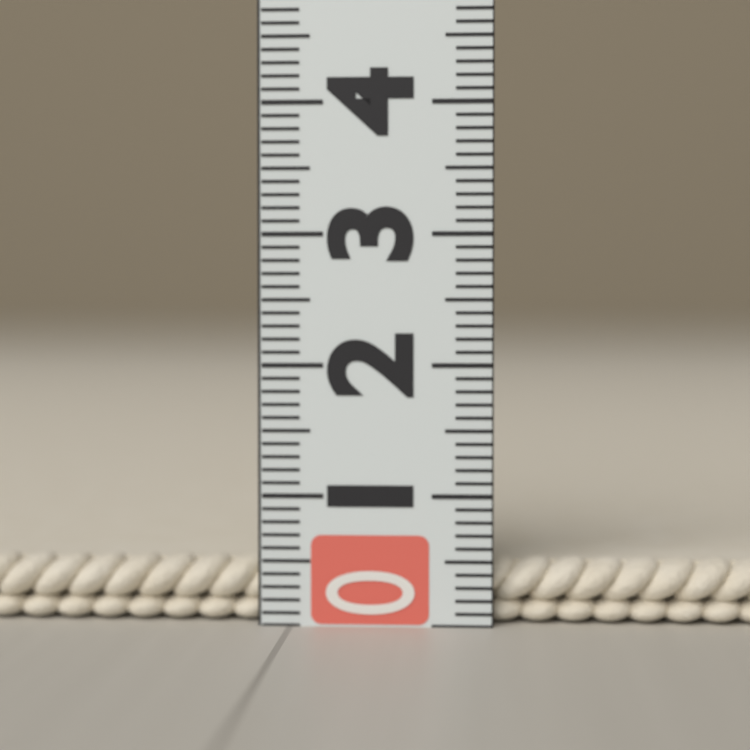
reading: 0.5 (no unit)
